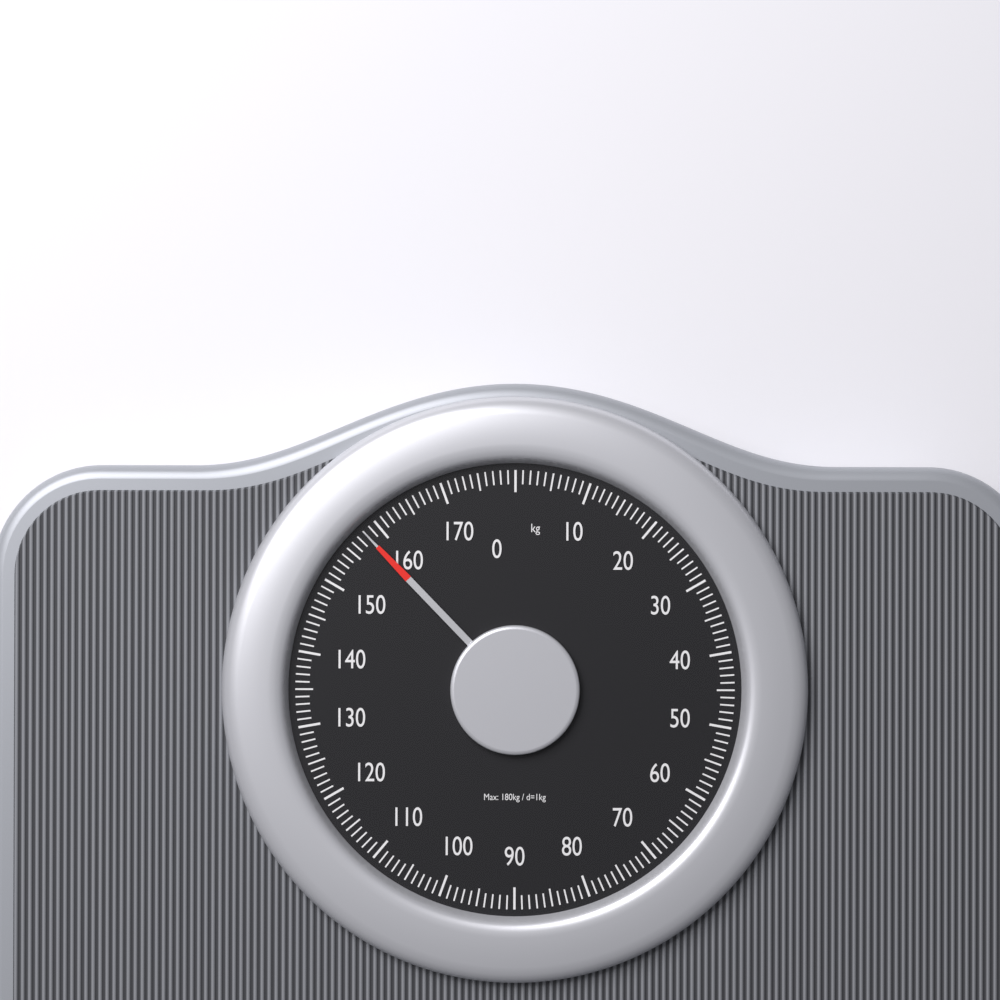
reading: 158 kg
